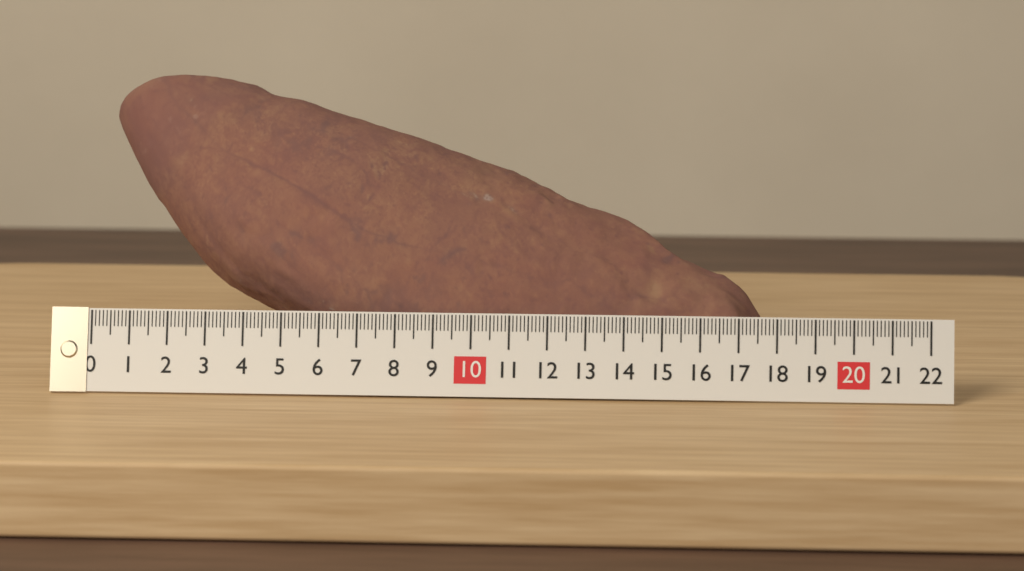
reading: 17.6 (no unit)
